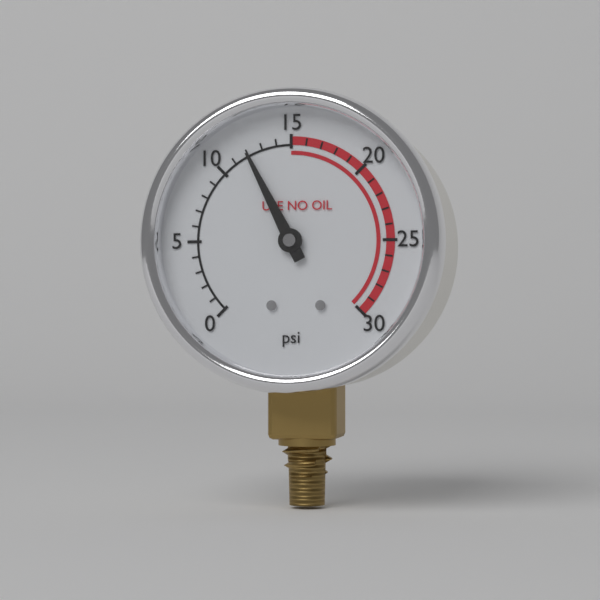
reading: 12 psi
